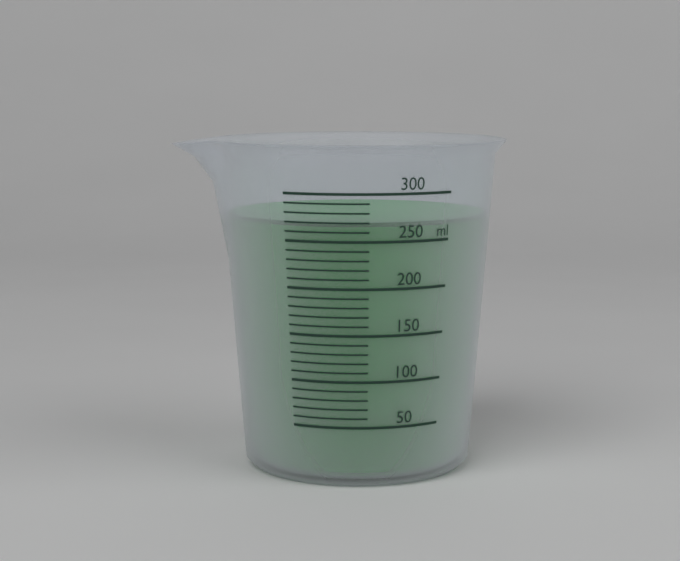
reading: 270 ml
